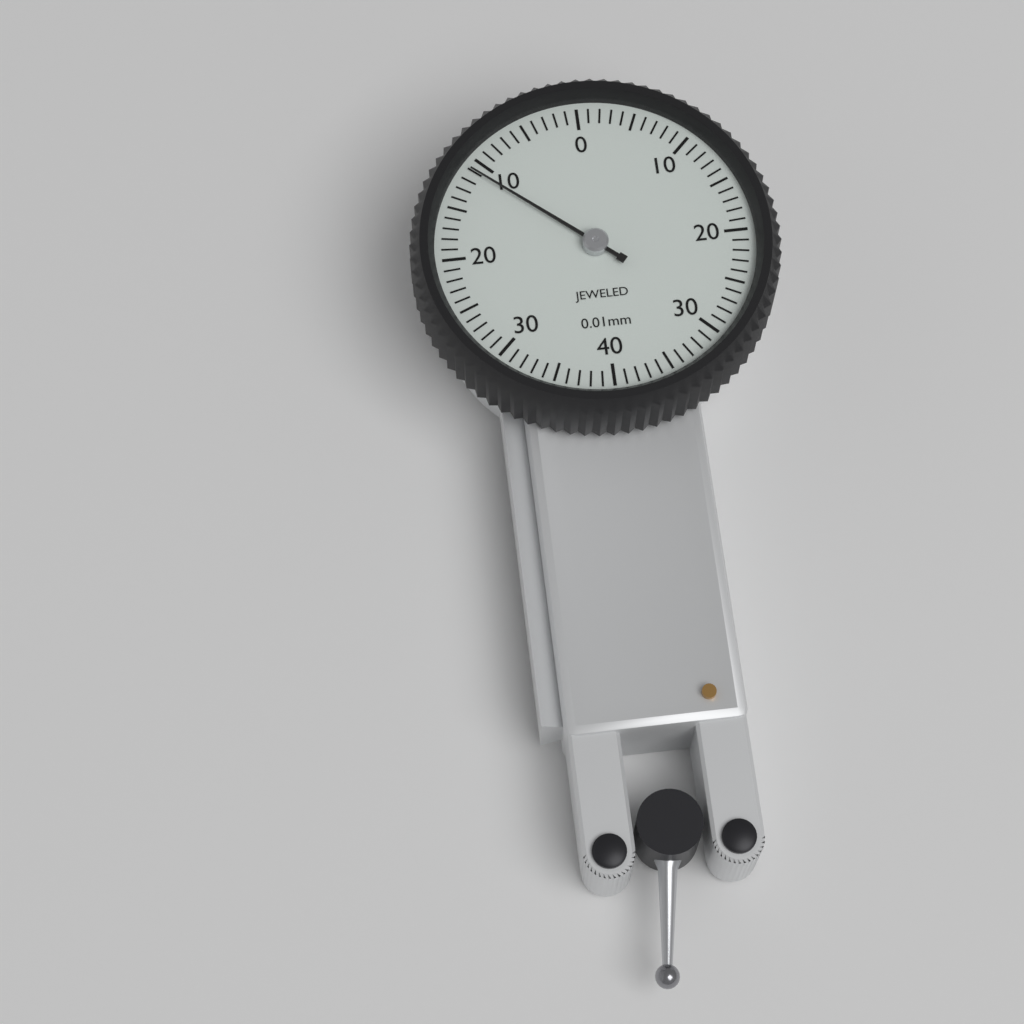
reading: 0.11 mm
